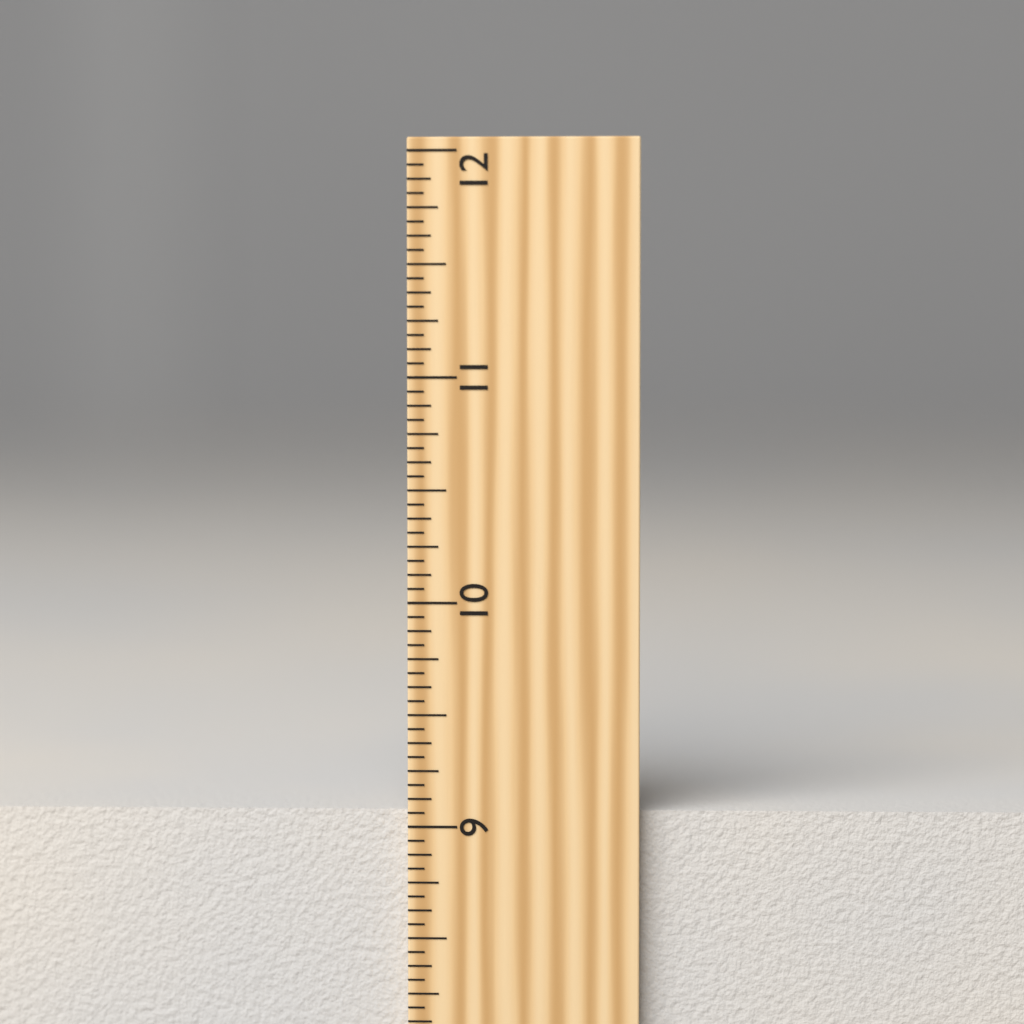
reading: 9.0625 inch
